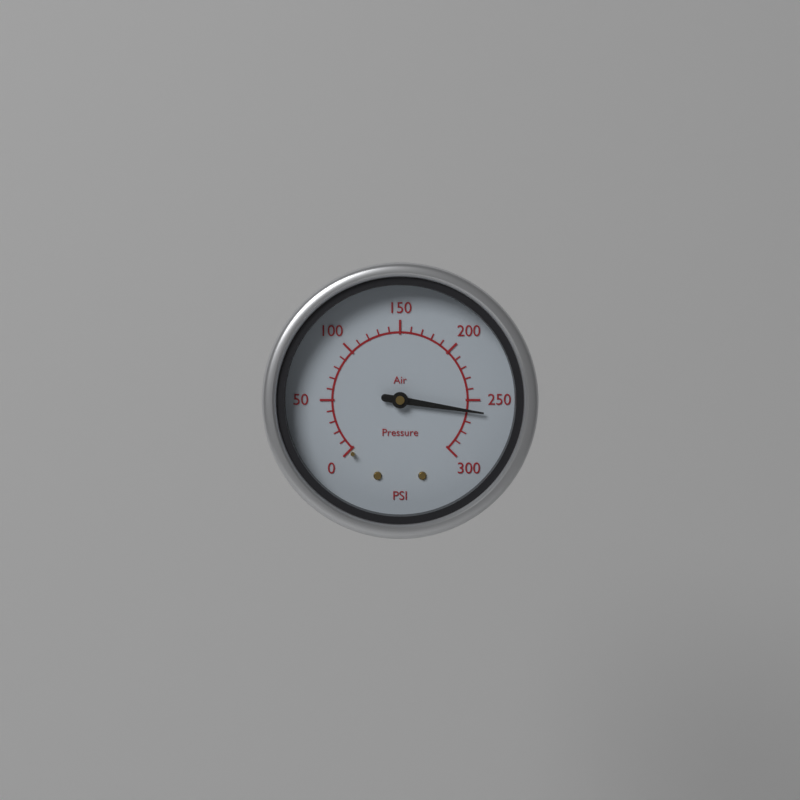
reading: 260 psi
